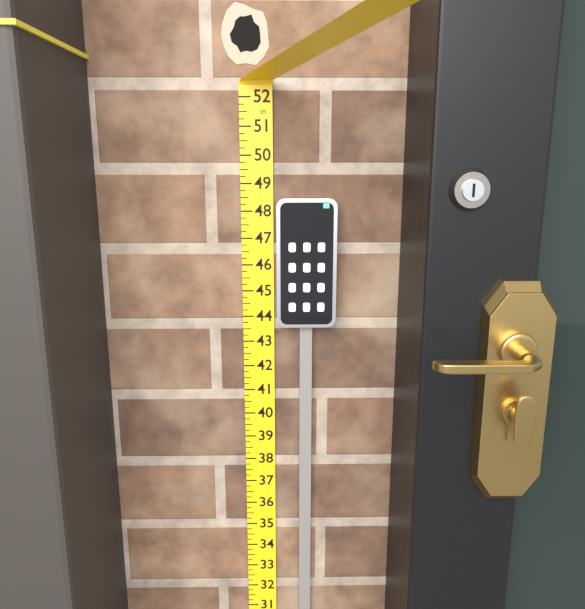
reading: 48.50 in
